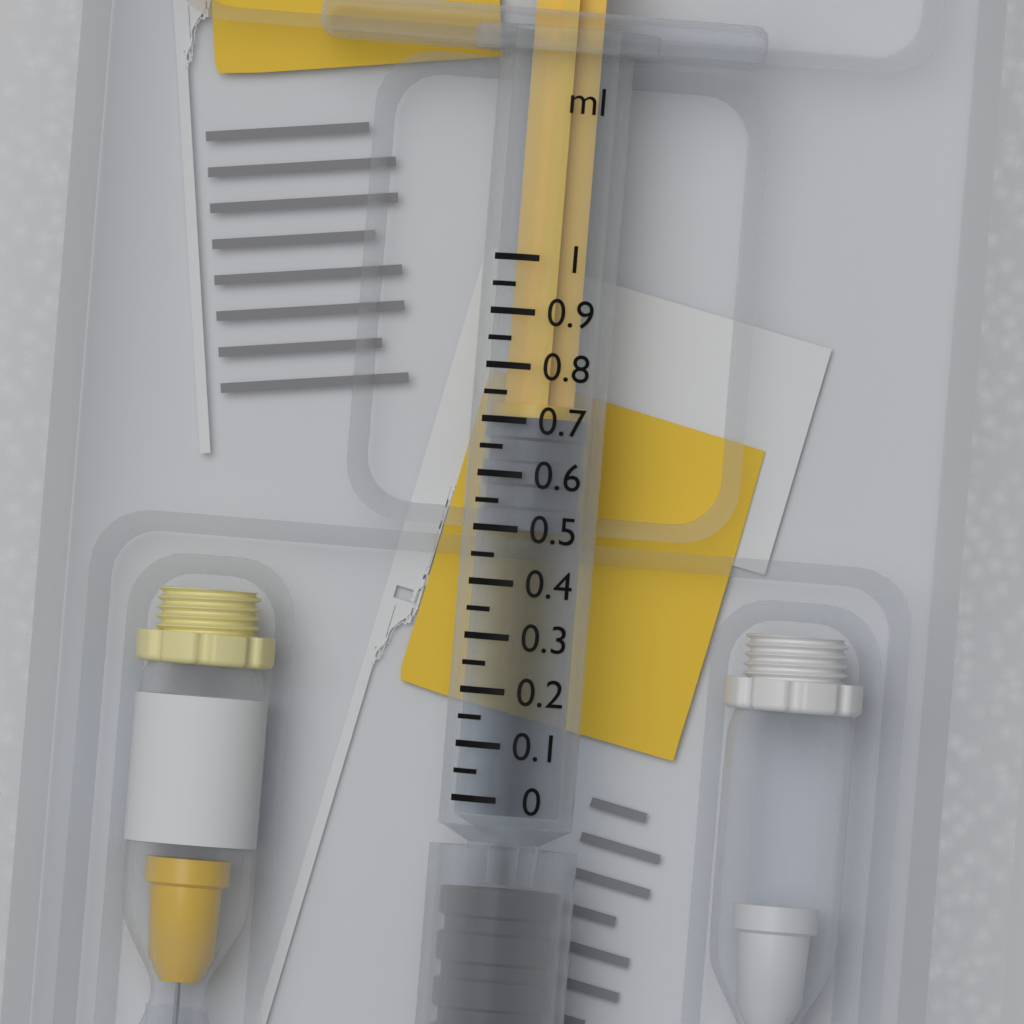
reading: 0.50 ml
